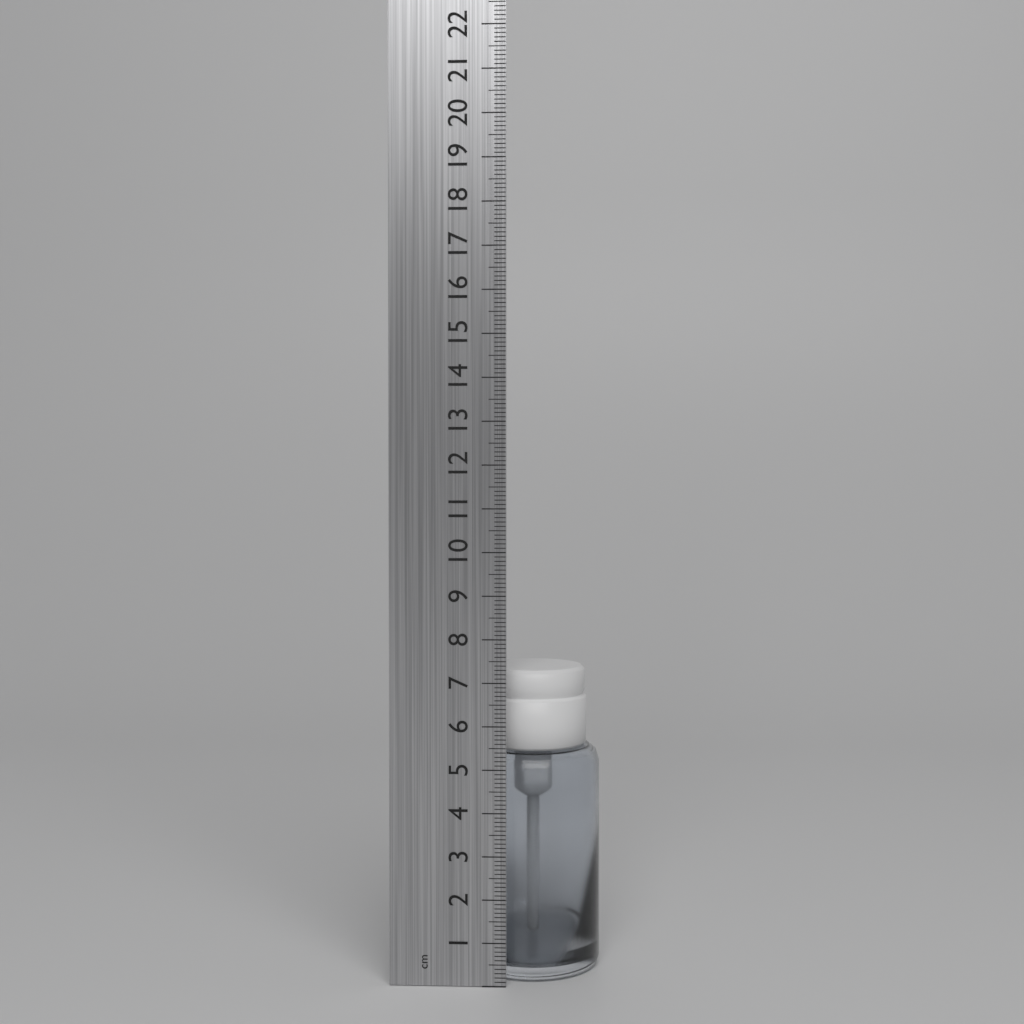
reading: 7.2 cm
